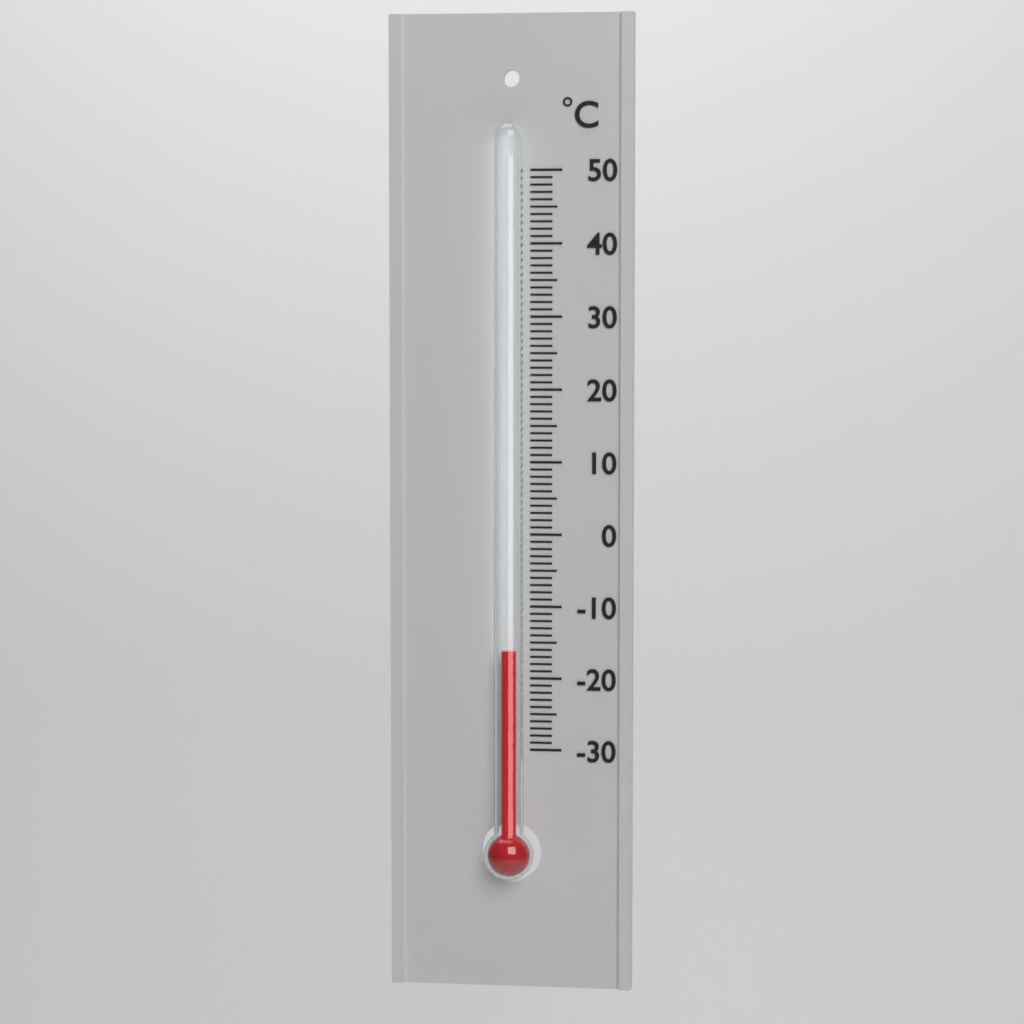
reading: -16 °C
